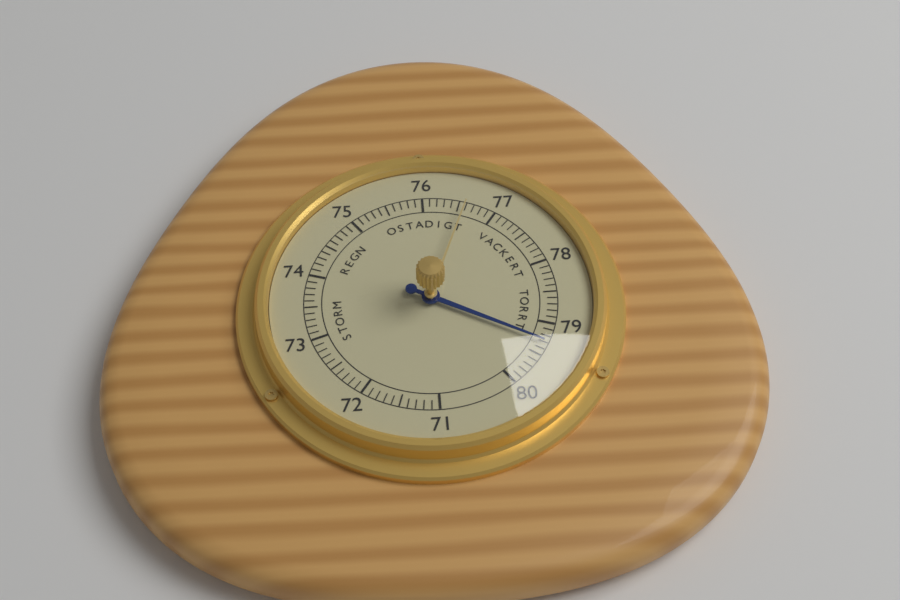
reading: 79.3 (no unit)
